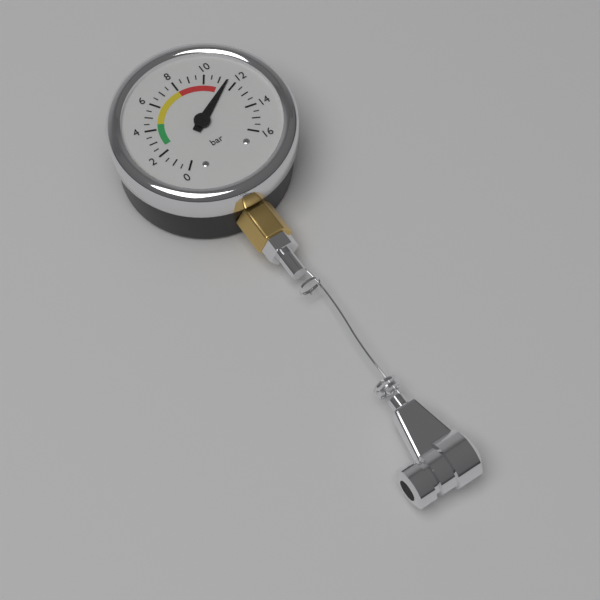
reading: 11.5 bar
